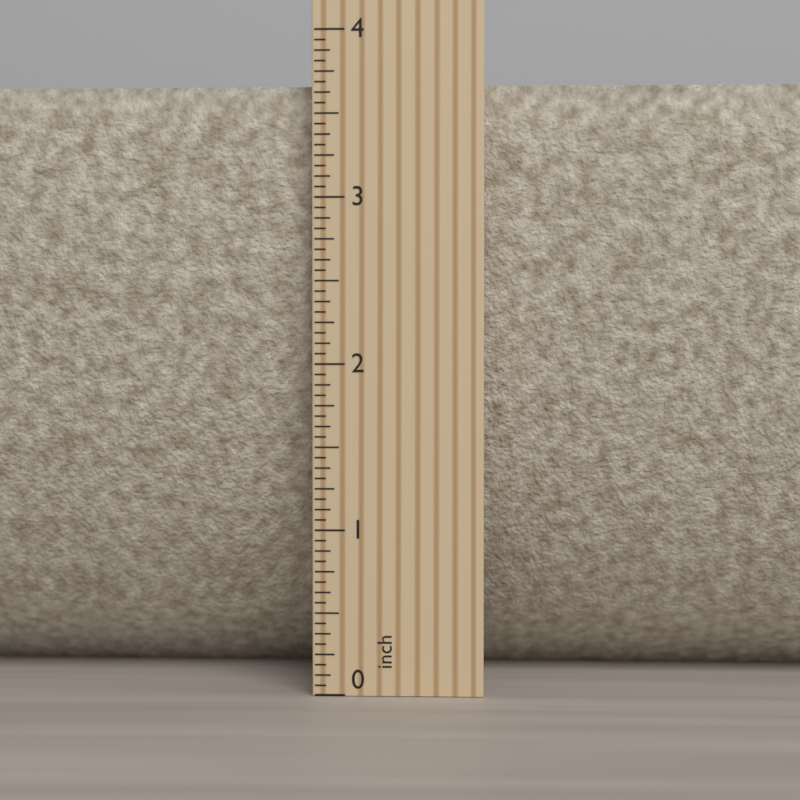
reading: 3.6875 inch
